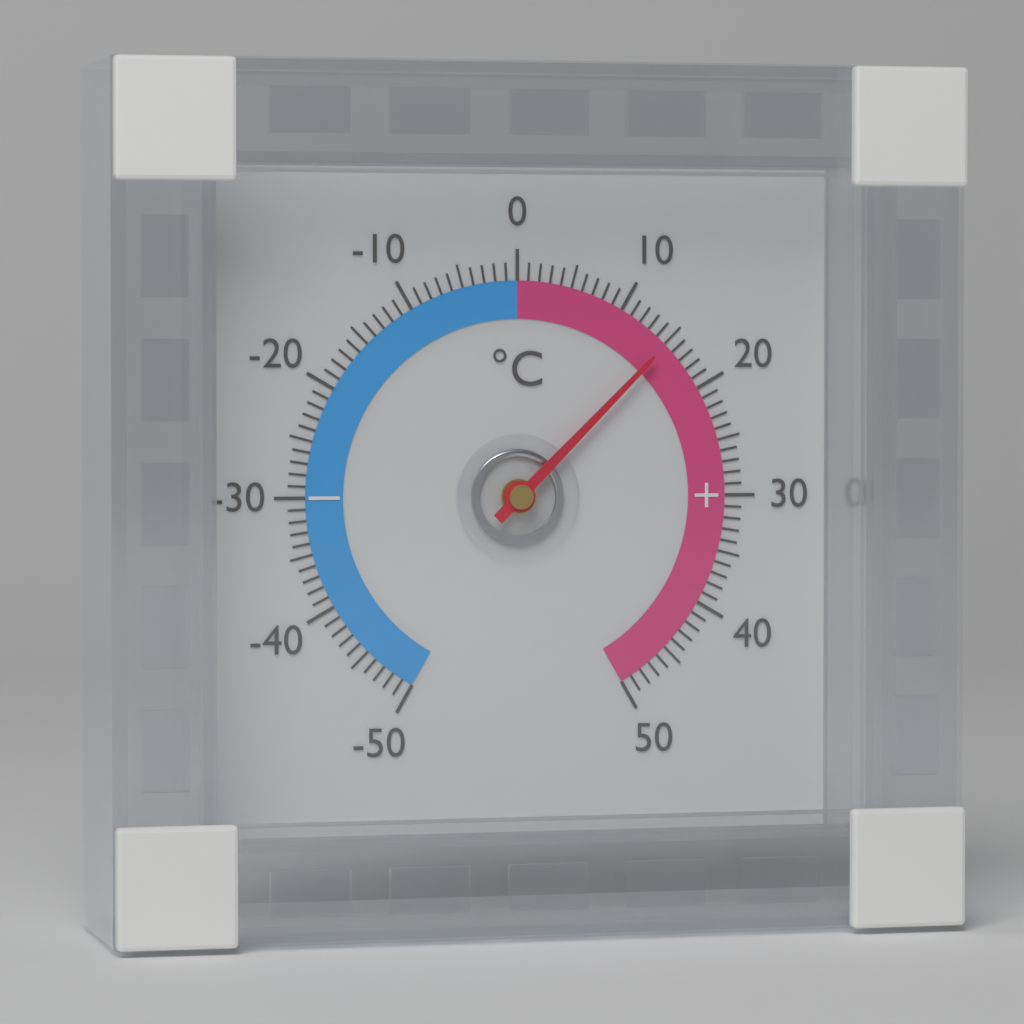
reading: 15 °C
